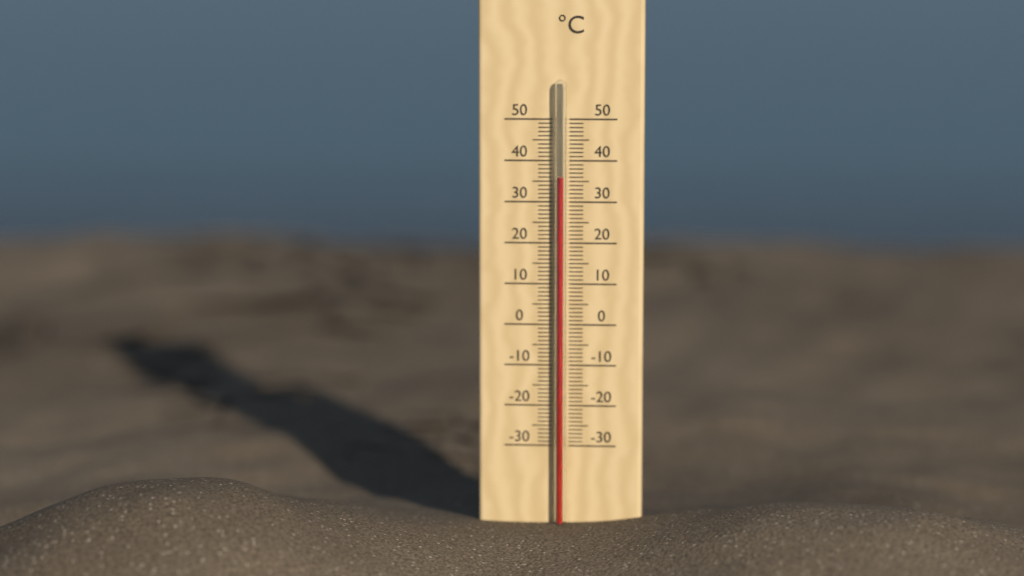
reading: 36 °C
